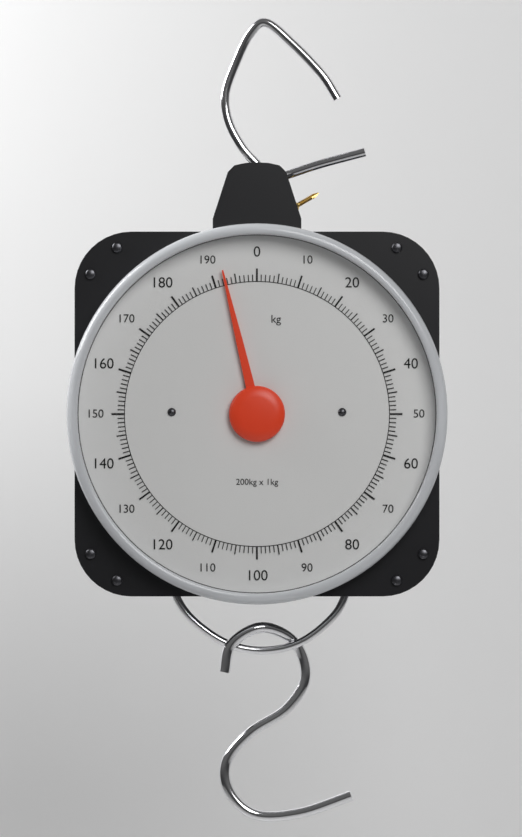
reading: 192.5 kg
